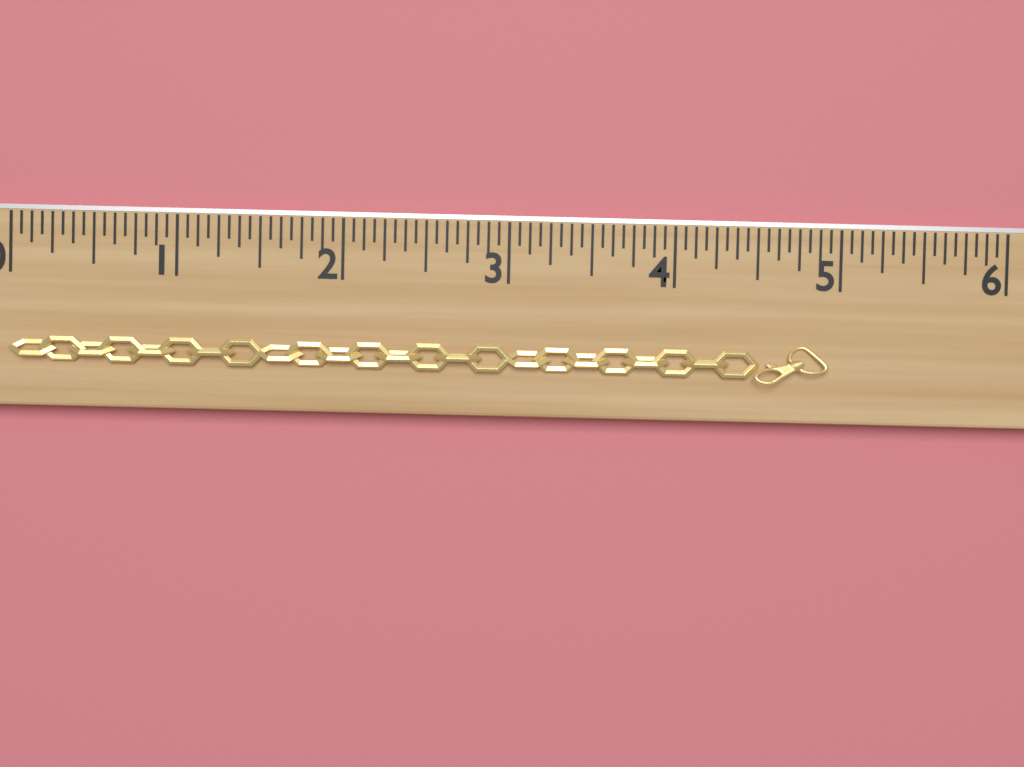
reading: 4.9375 (no unit)
